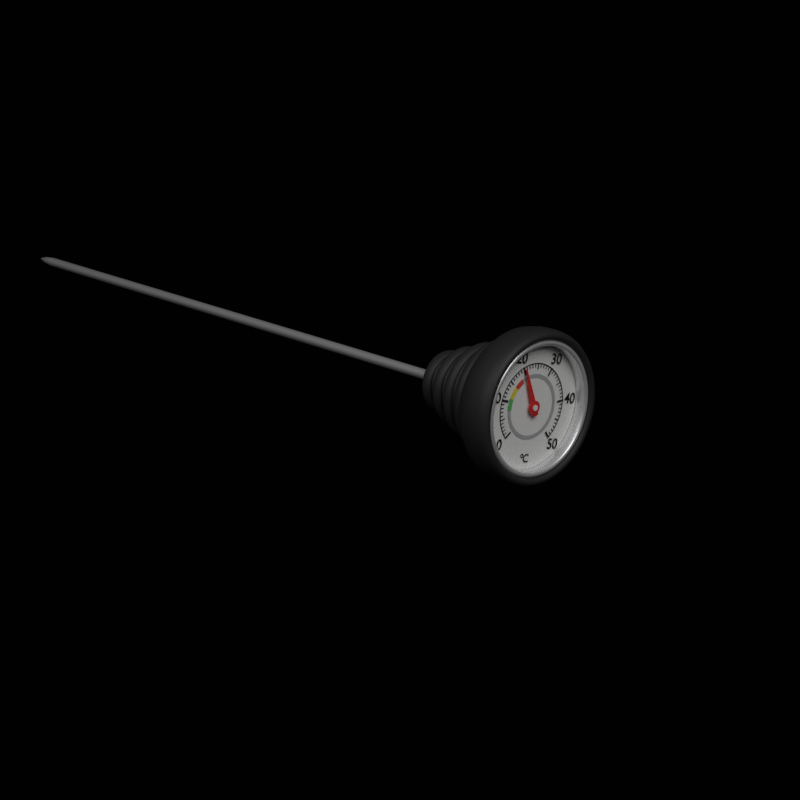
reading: 20 °C
